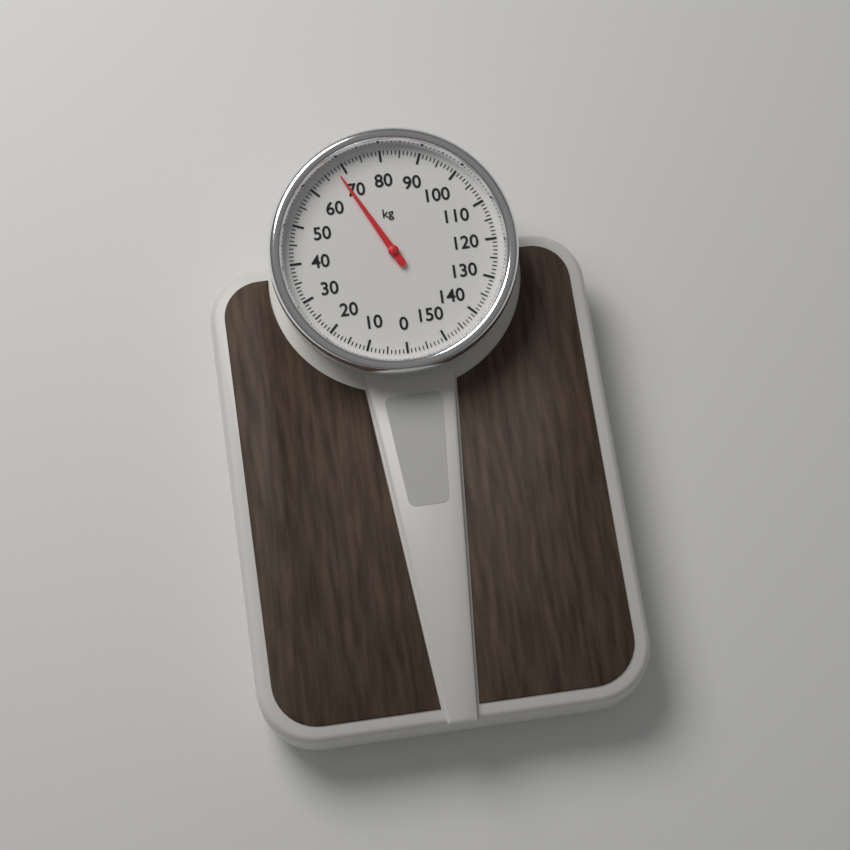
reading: 68 kg
